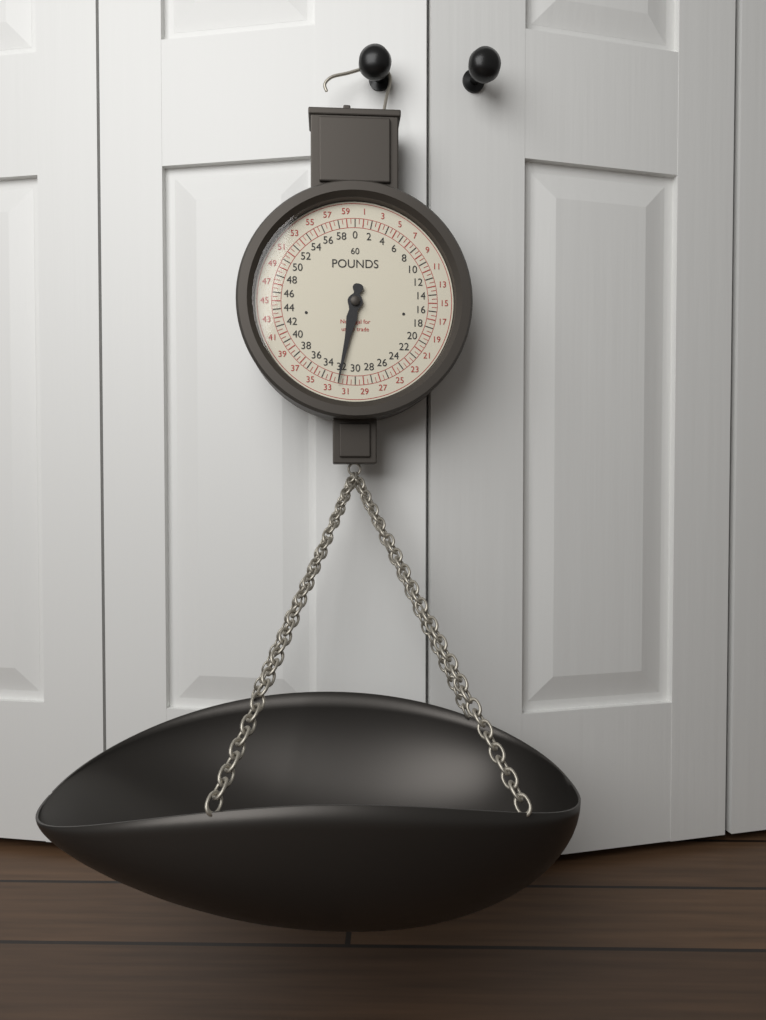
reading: 32.0 lb
